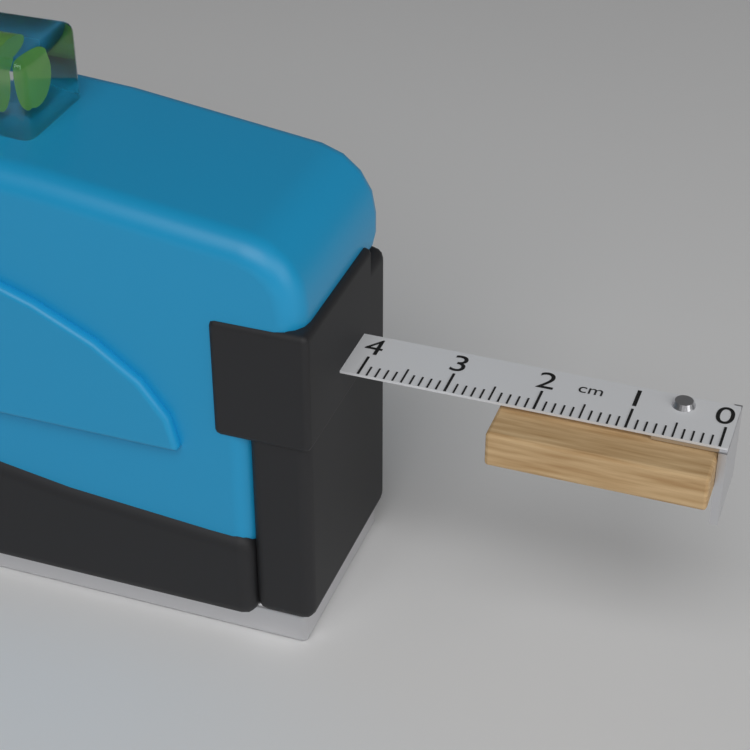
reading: 2.4 cm
